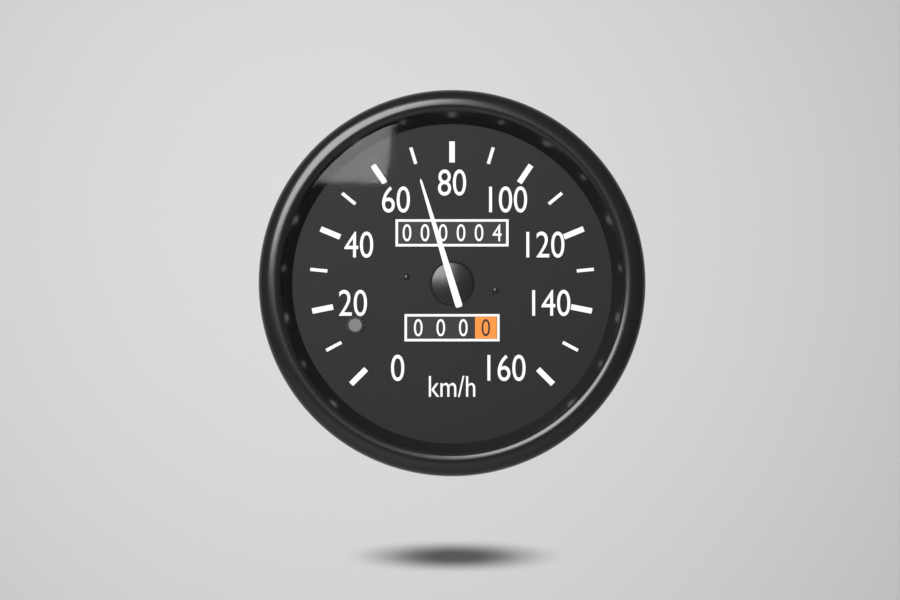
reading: 70 km/h
